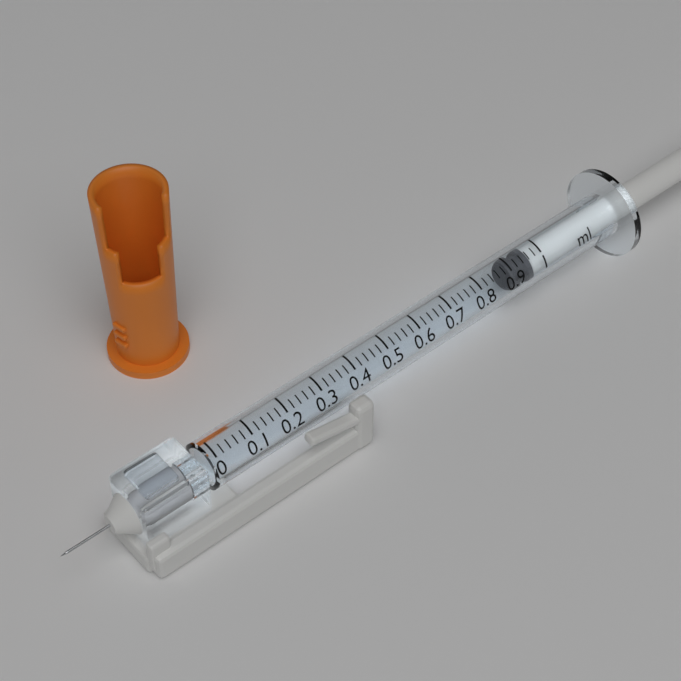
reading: 0.90 ml
